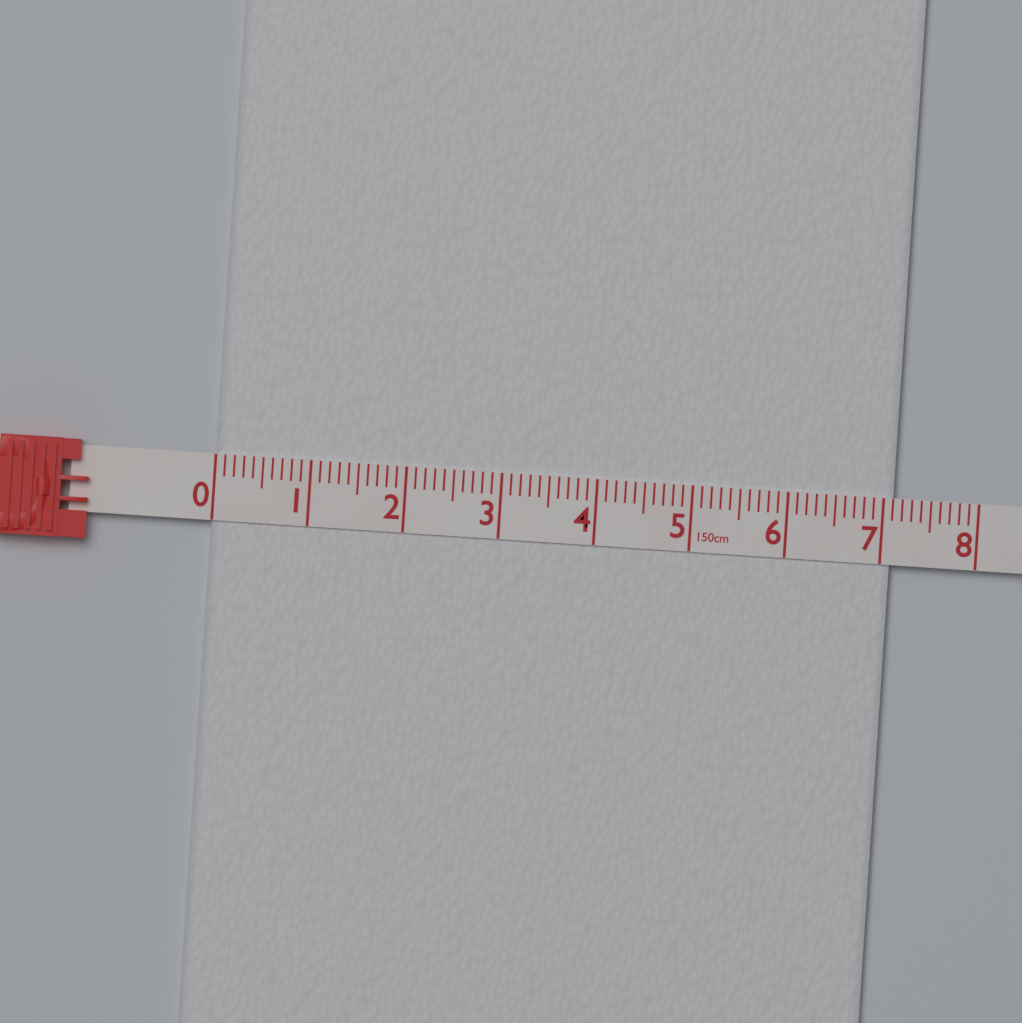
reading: 7.1 cm
